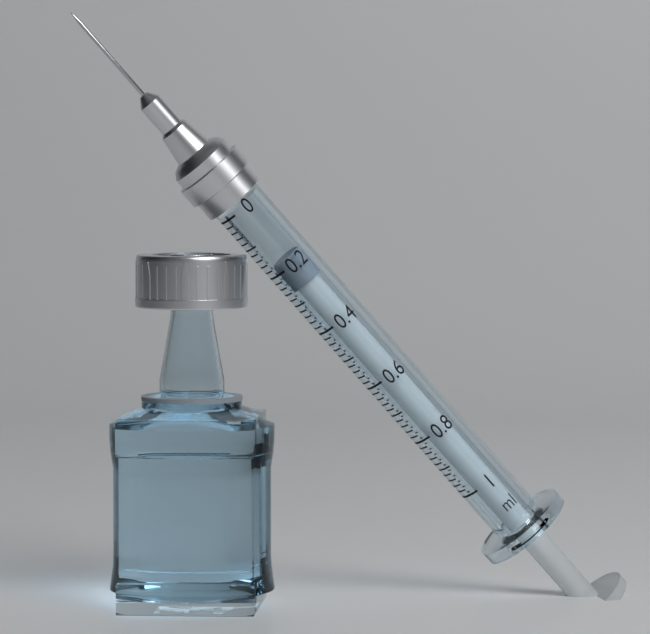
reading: 0.18 ml
